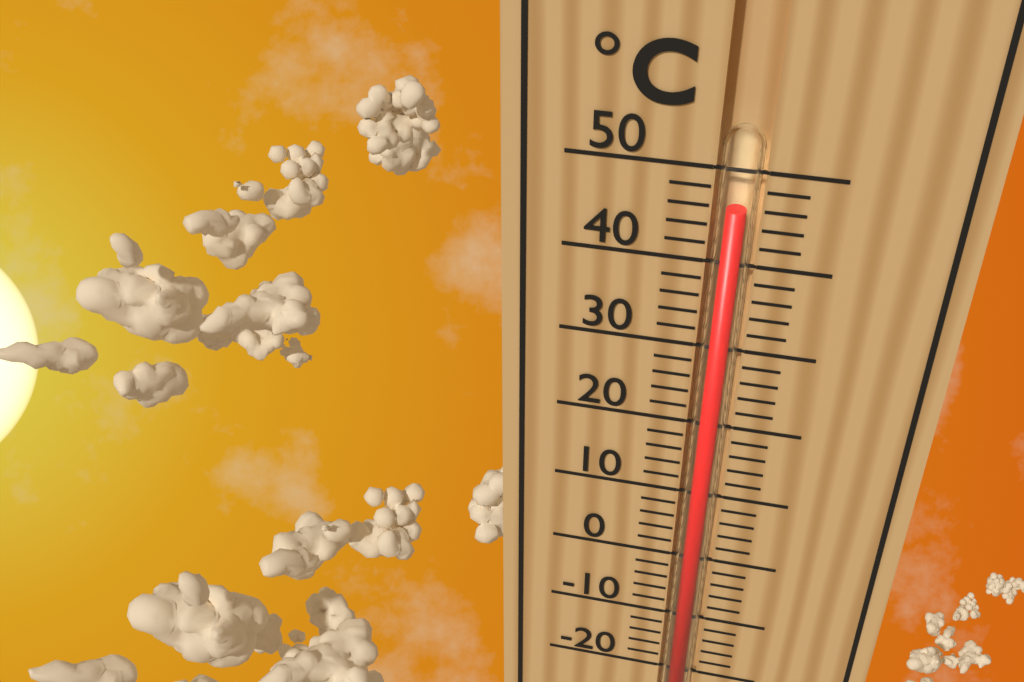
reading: 46 °C
